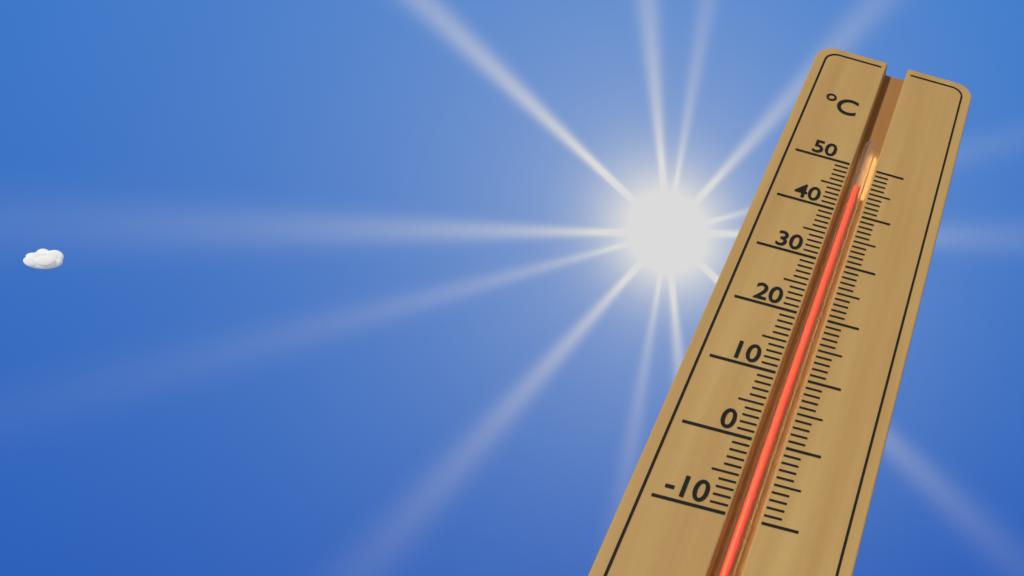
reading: 46 °C
